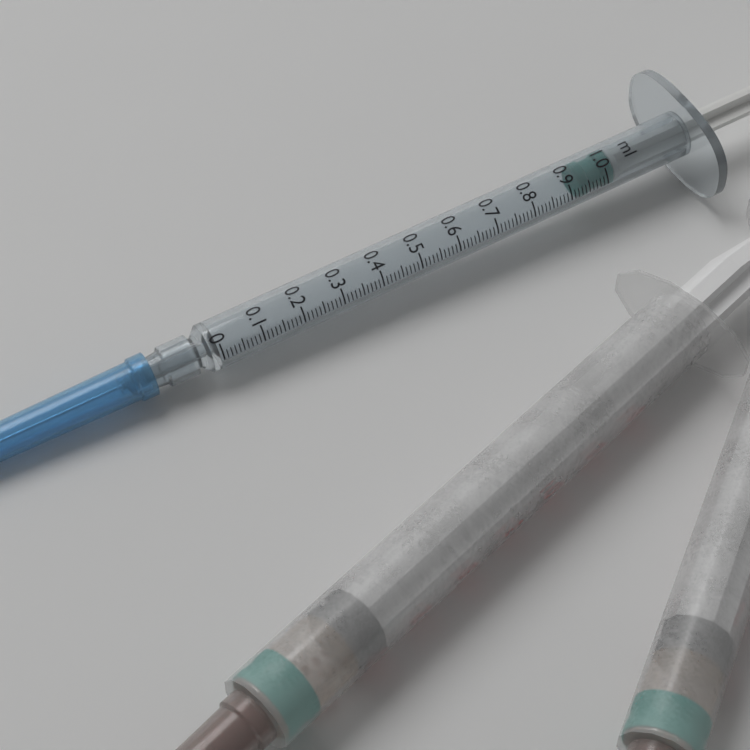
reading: 0.93 ml
